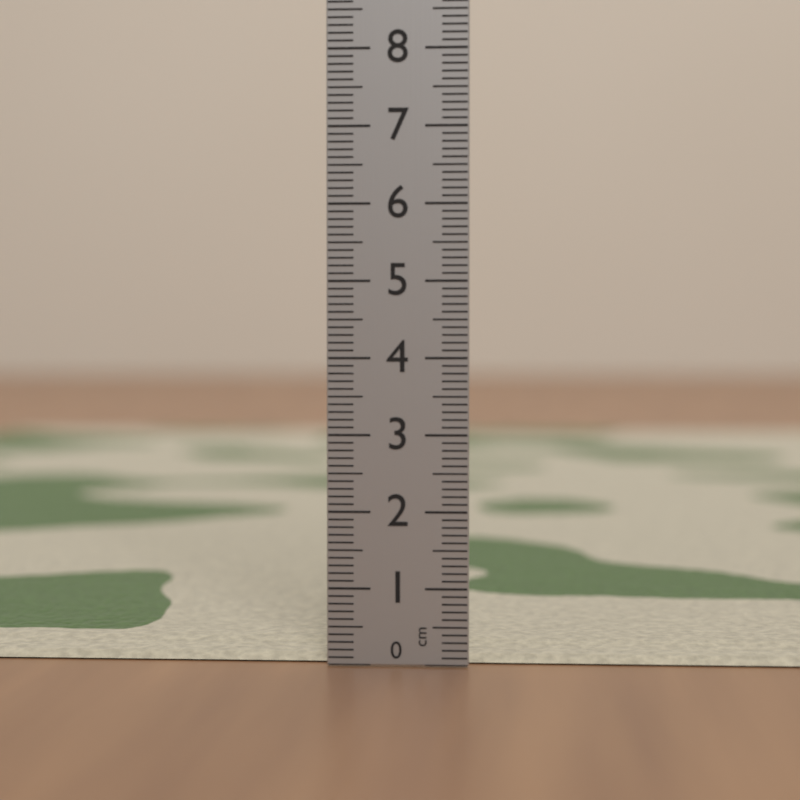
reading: 0.2 cm
